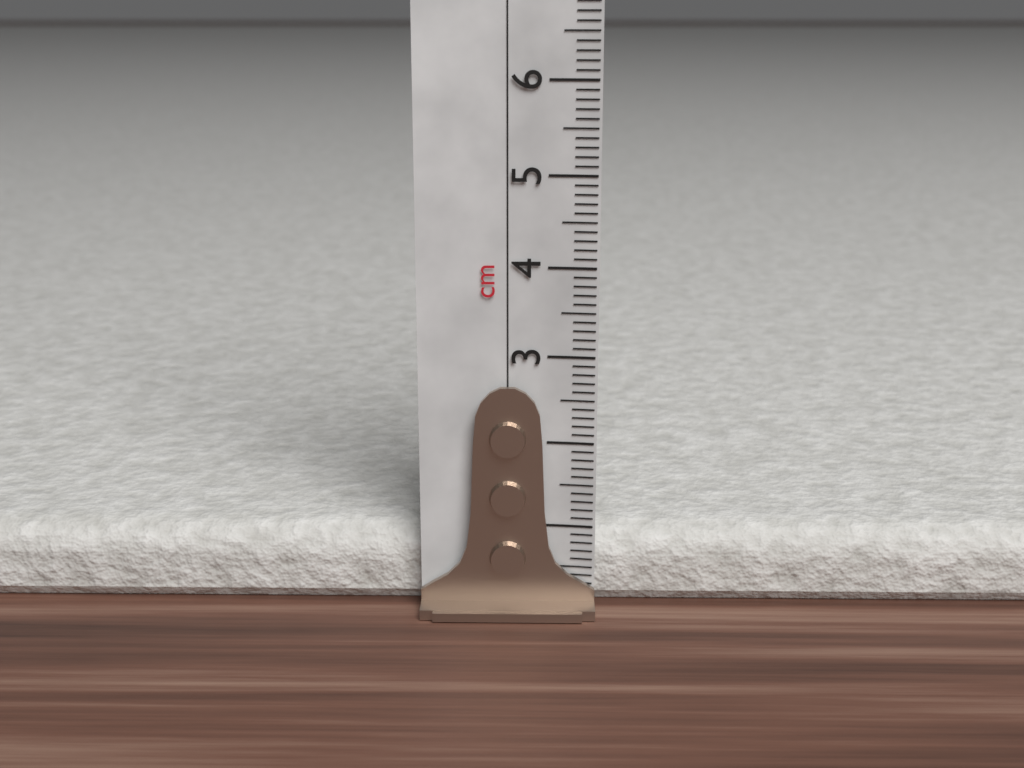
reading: 0.9 cm
